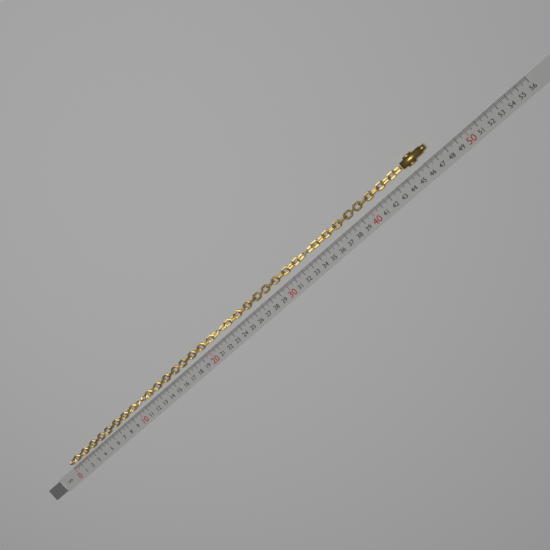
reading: 46.9 cm
